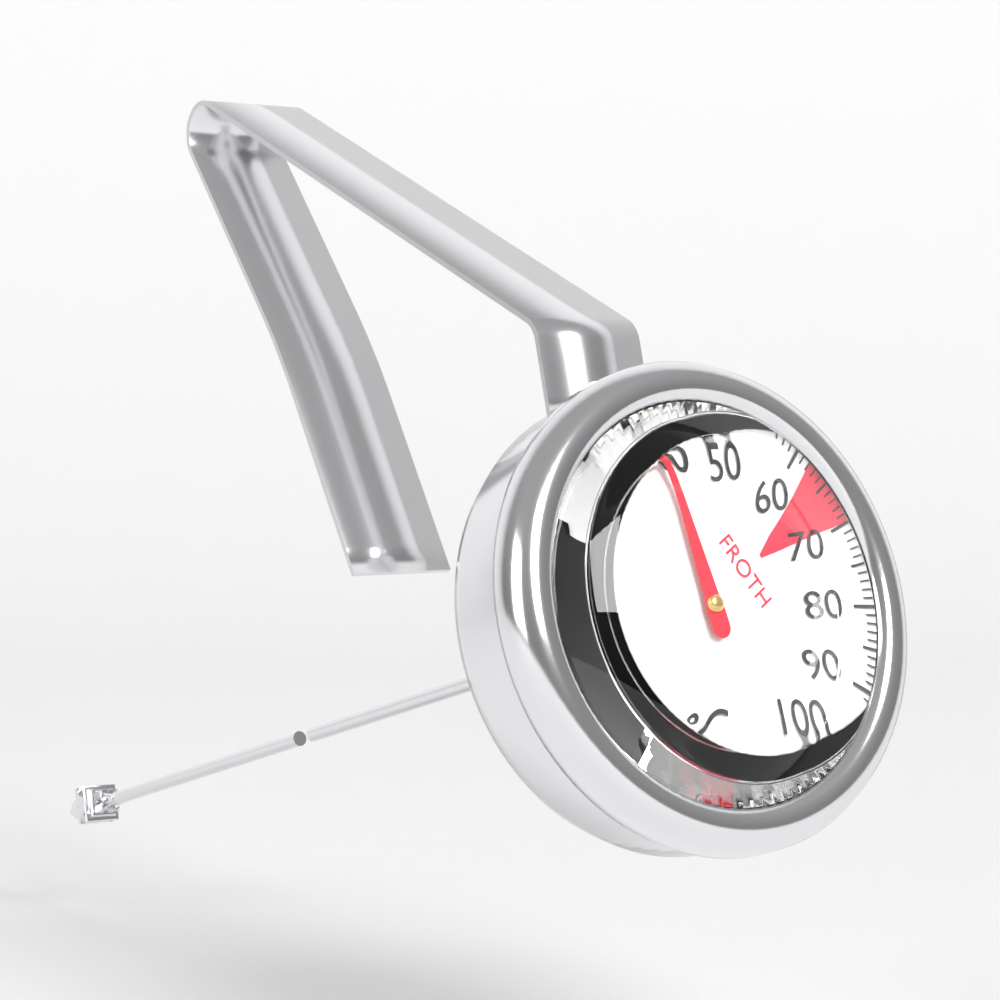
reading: 38 °C
